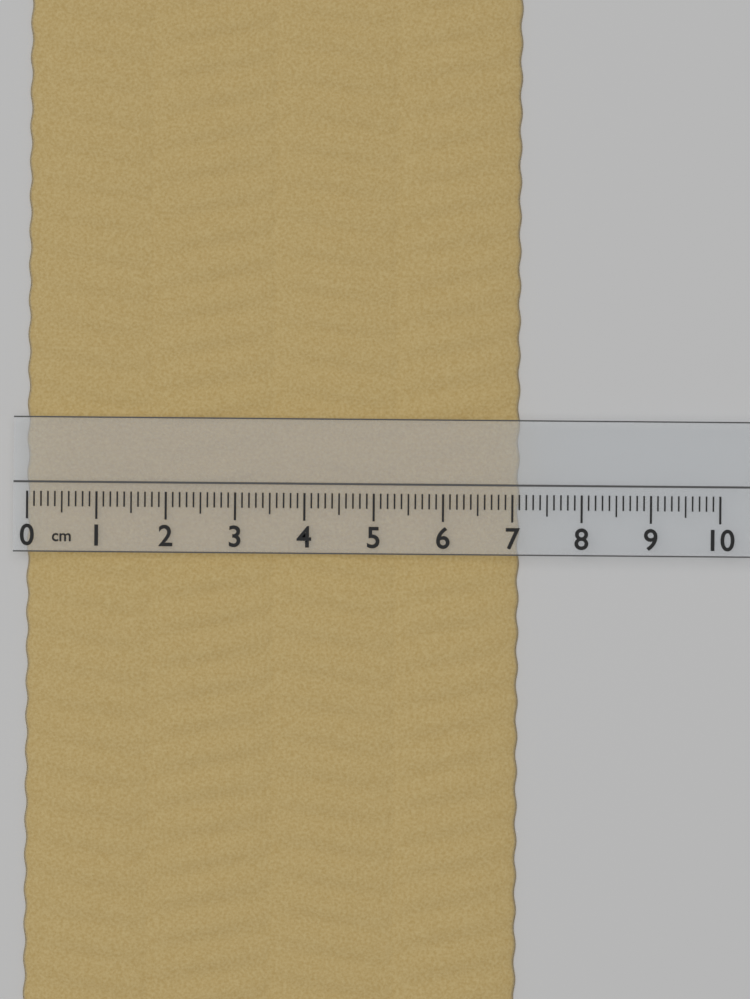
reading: 7.1 cm
